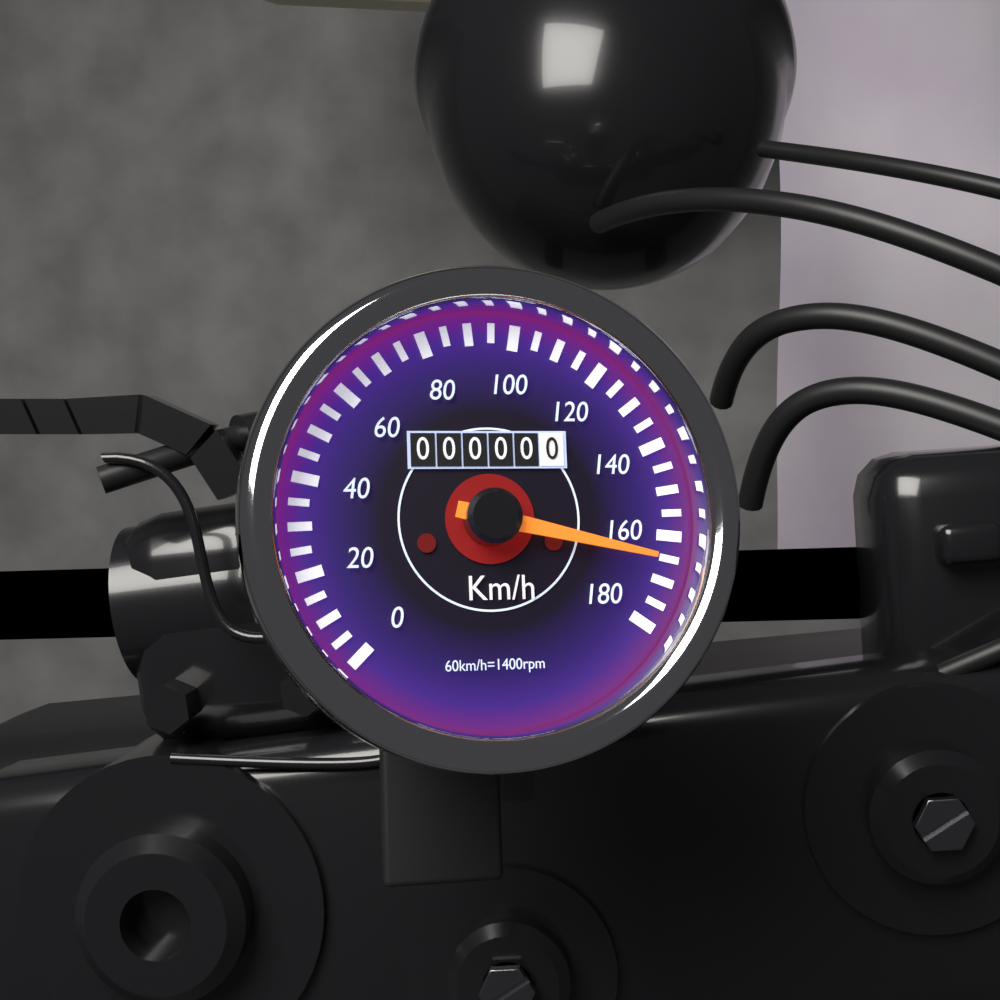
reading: 165 km/h
